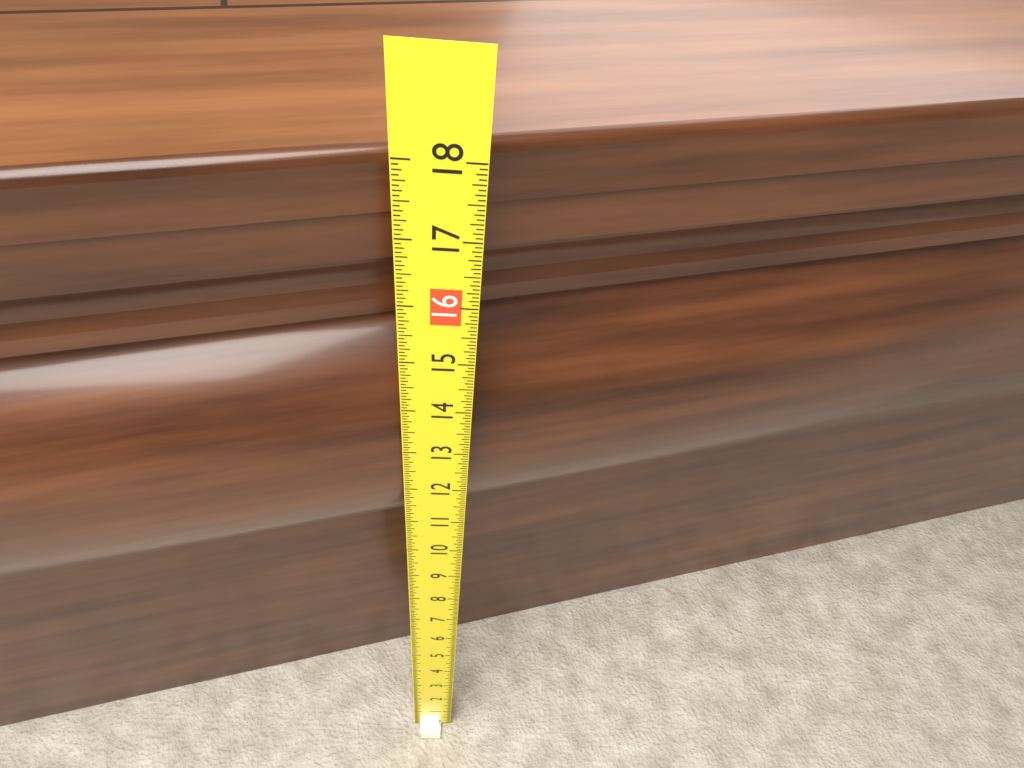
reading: 17.8125 (no unit)
